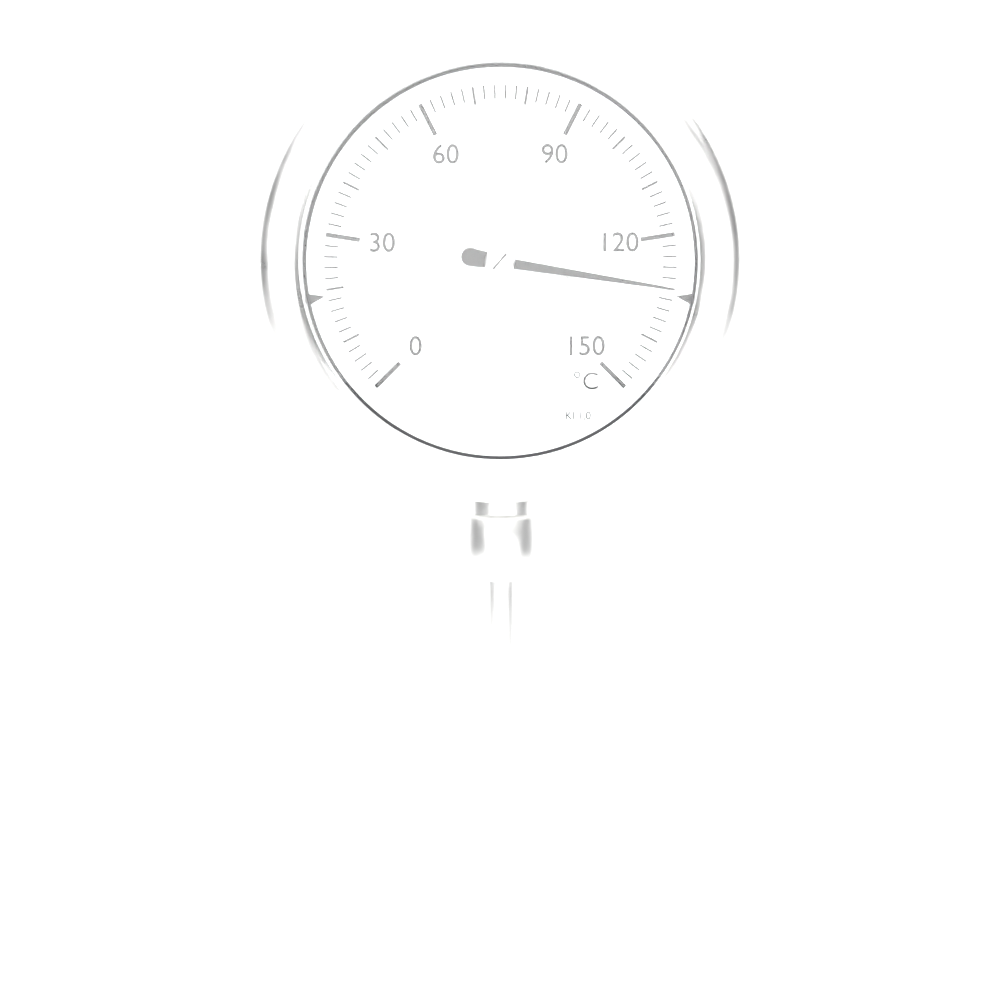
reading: 130 °C
